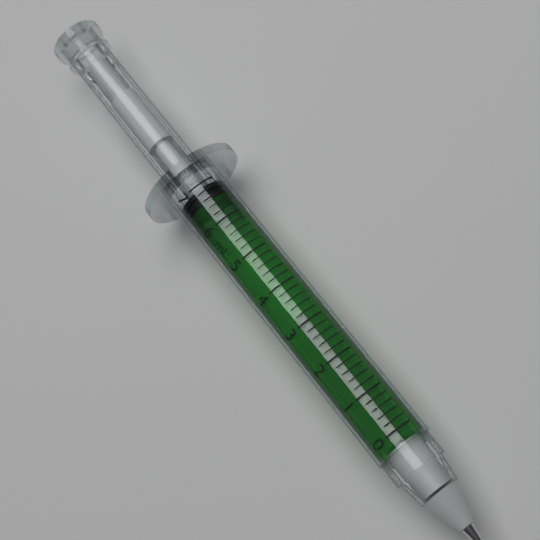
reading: 6.6 mL
